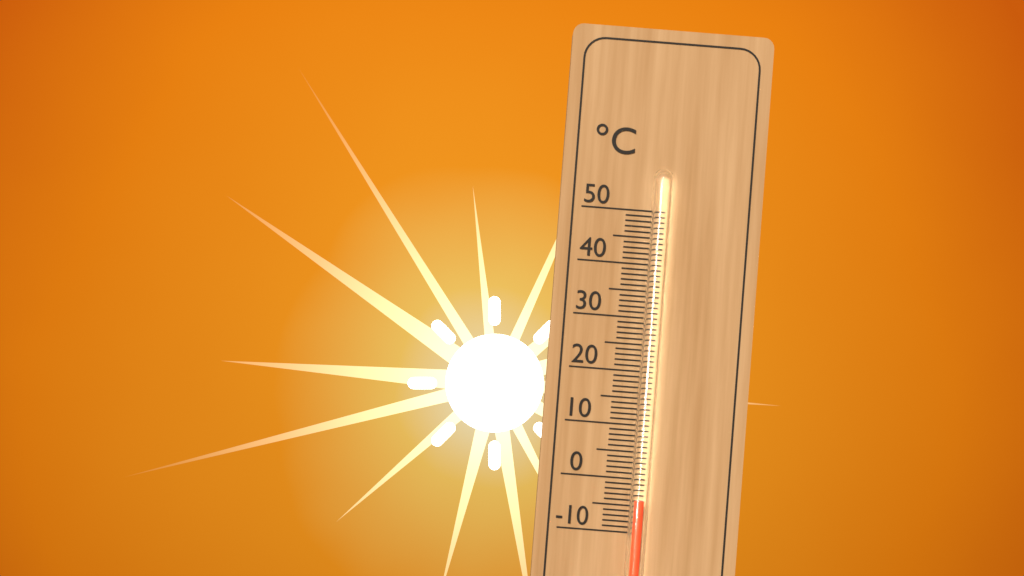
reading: -4 °C
